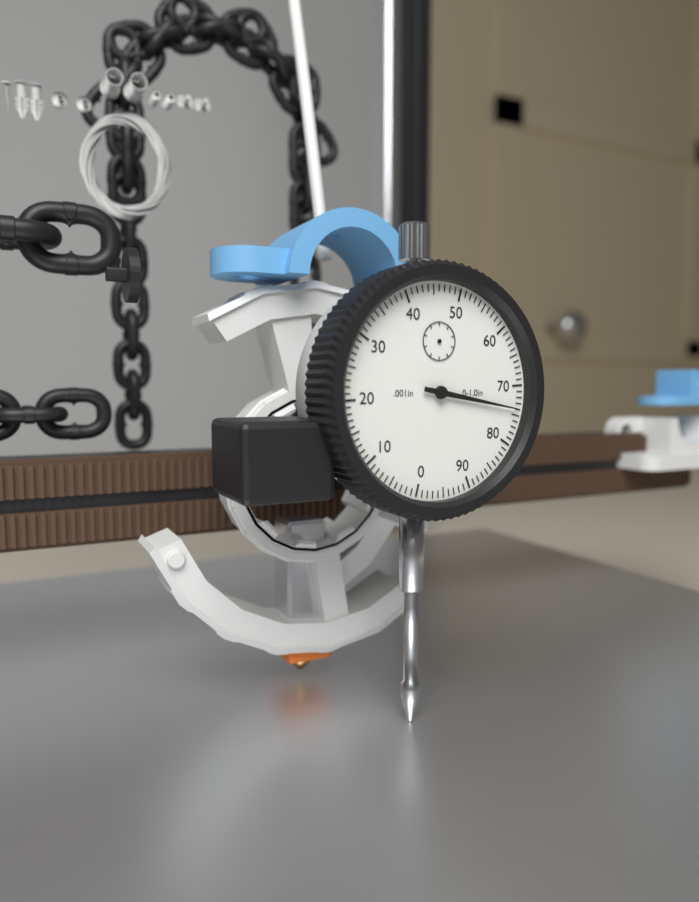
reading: 0.074 in
